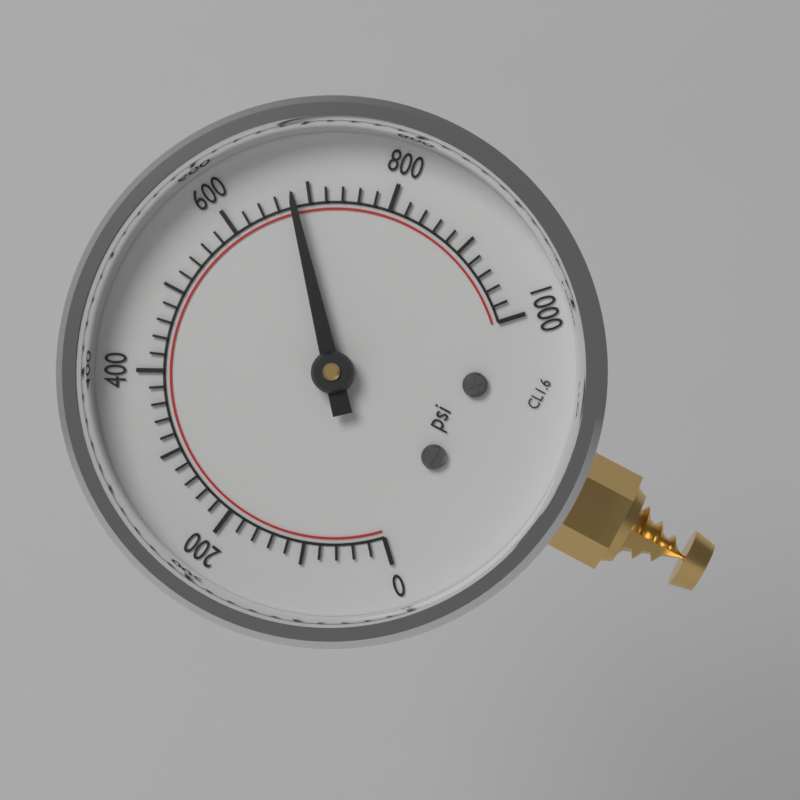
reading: 680 psi
